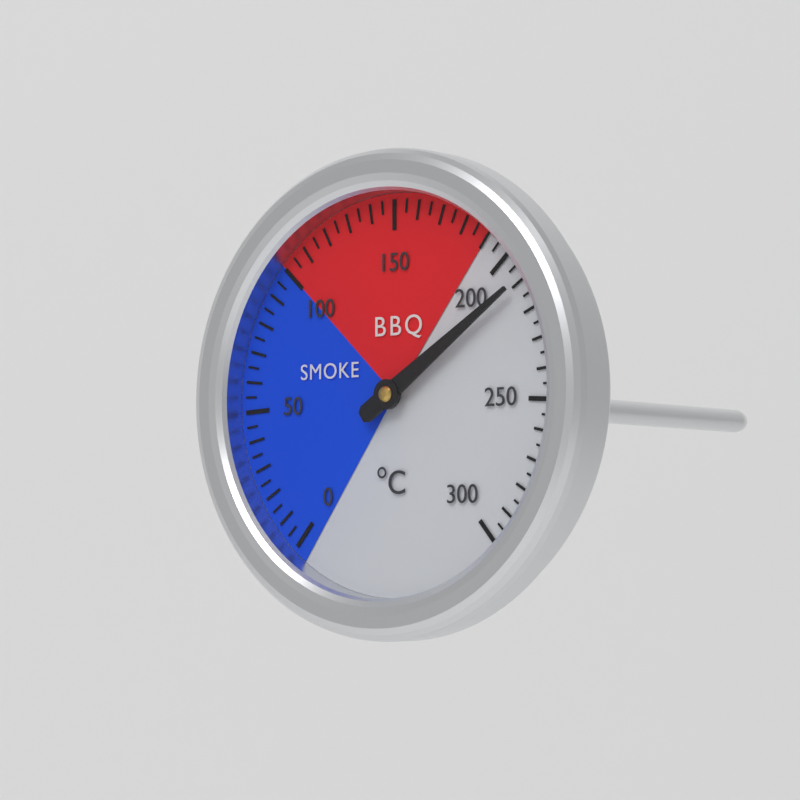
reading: 210 °C
